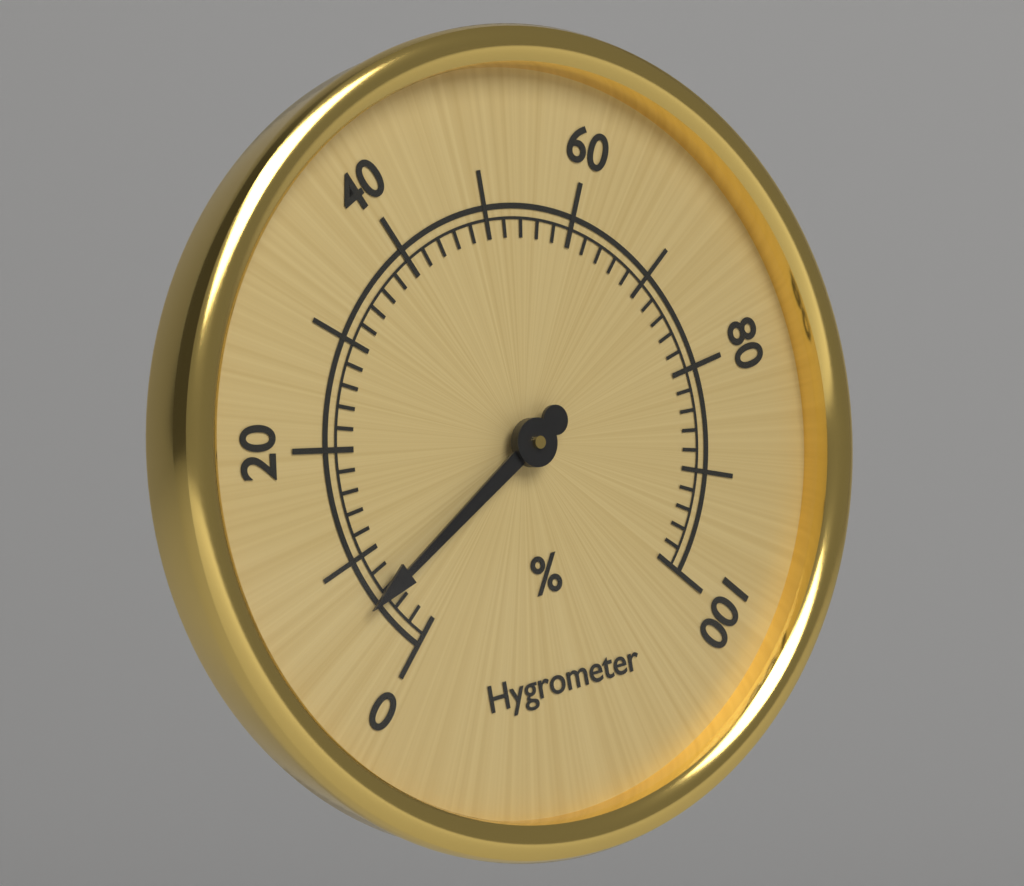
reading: 6 %
